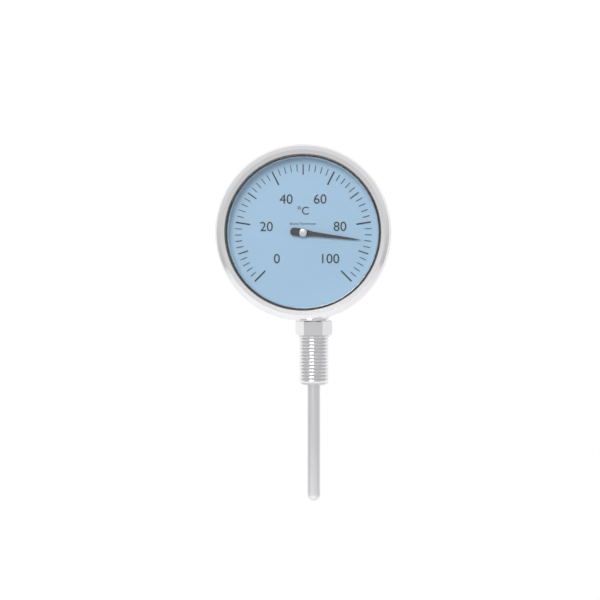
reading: 86 °C
